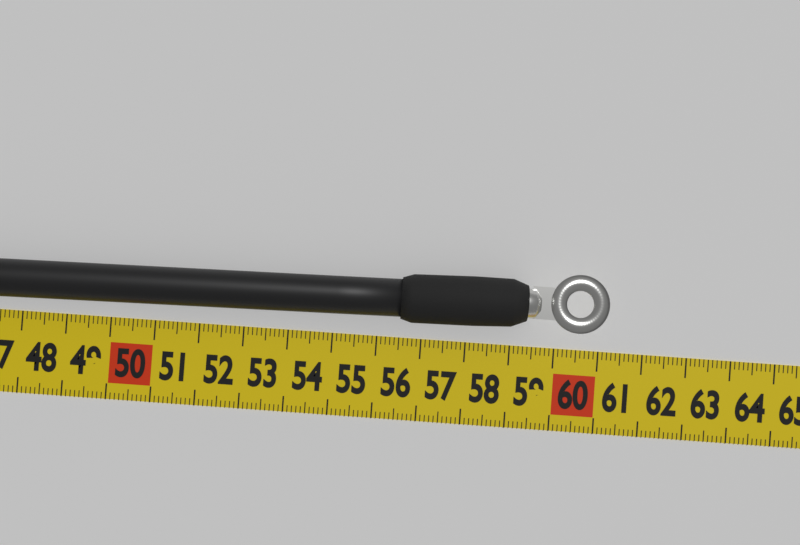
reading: 61.1 cm
